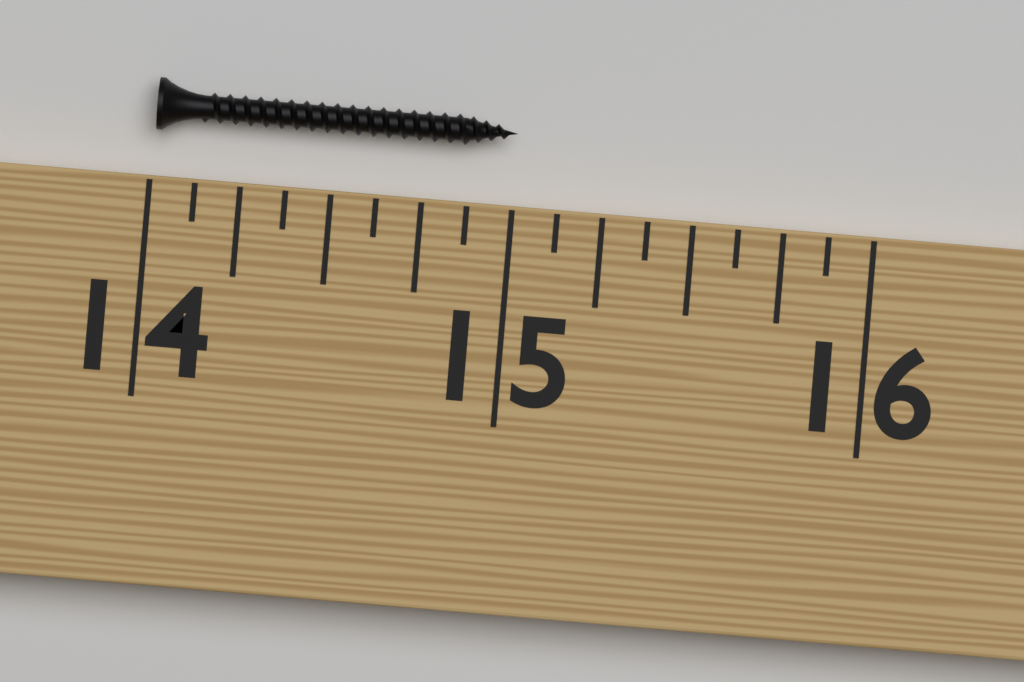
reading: 15.000 (no unit)
